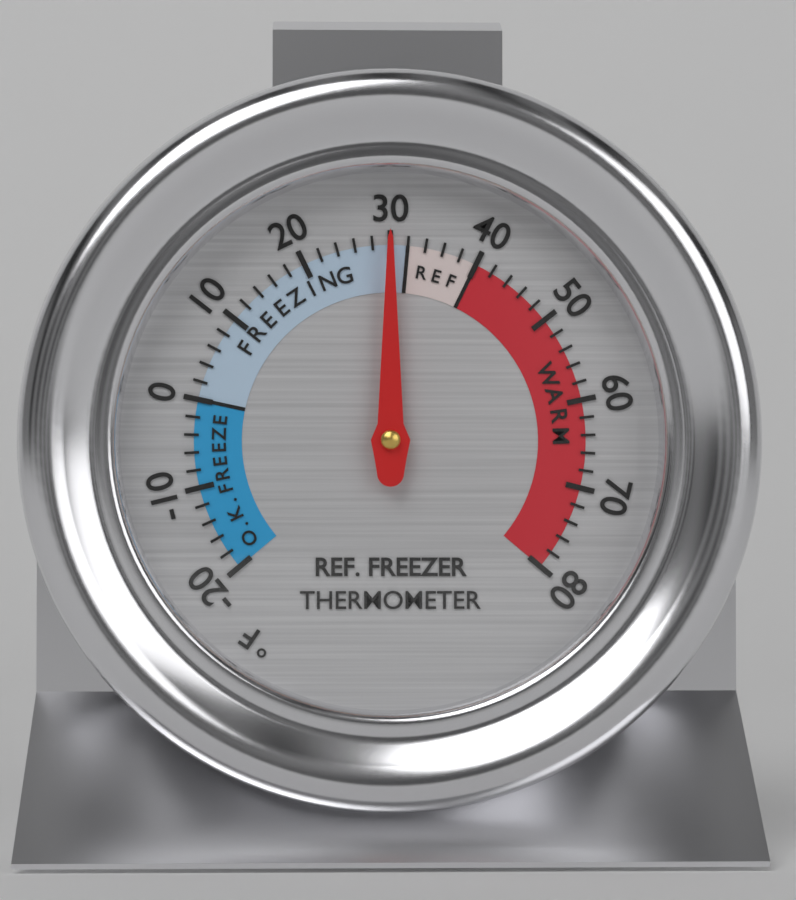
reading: 30 °F
